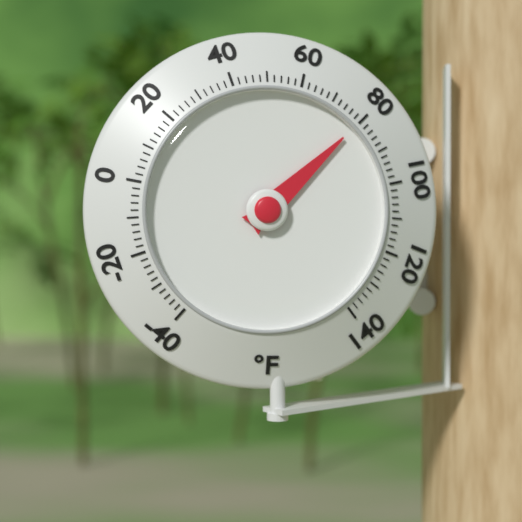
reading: 80 °F
